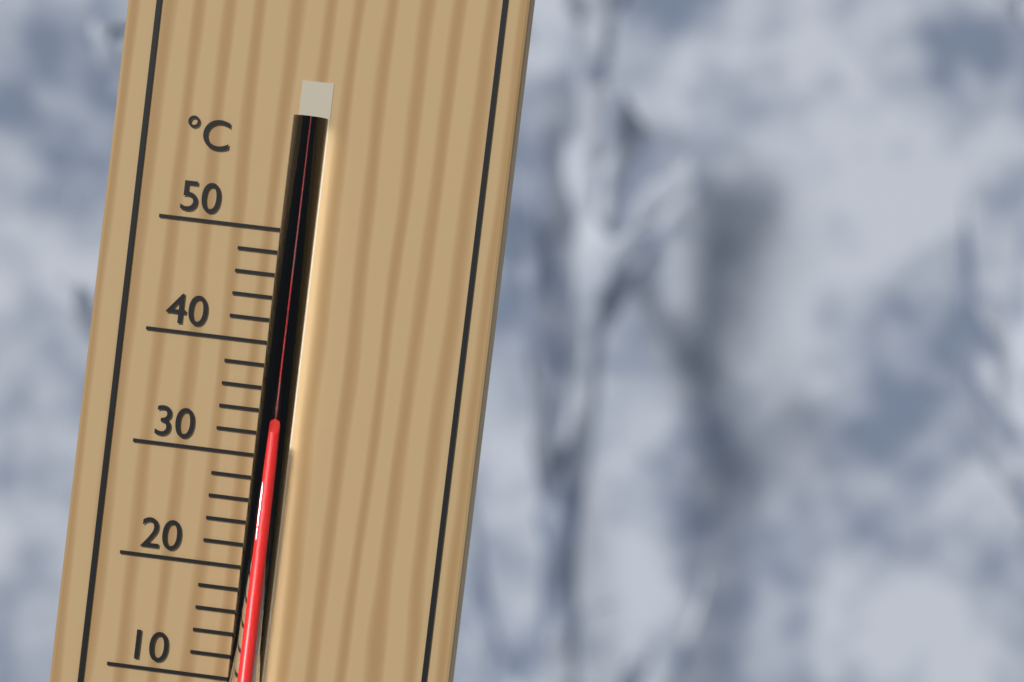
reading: 32 °C
